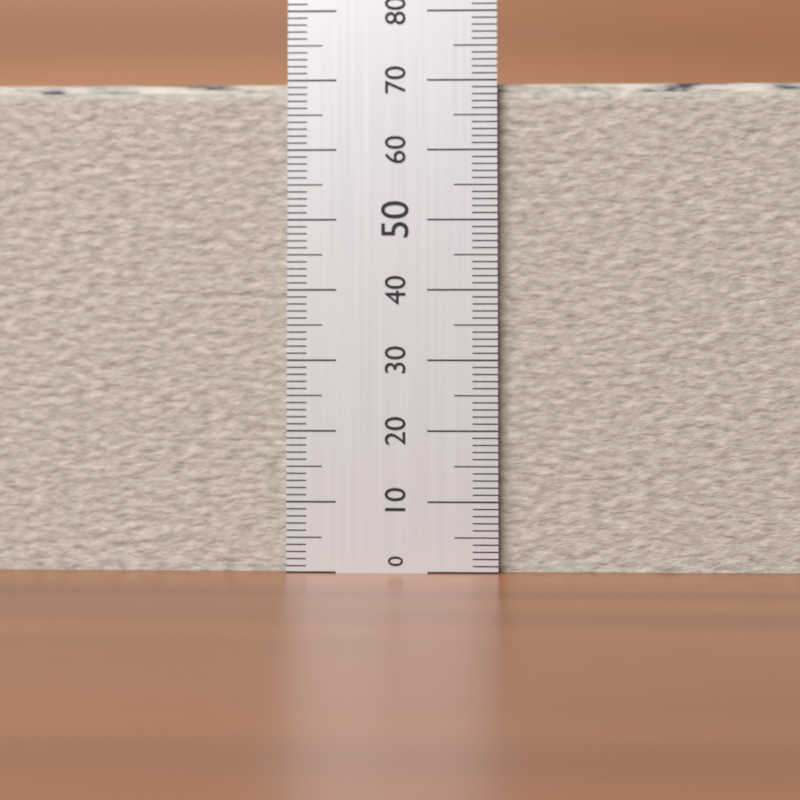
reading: 71 (no unit)
